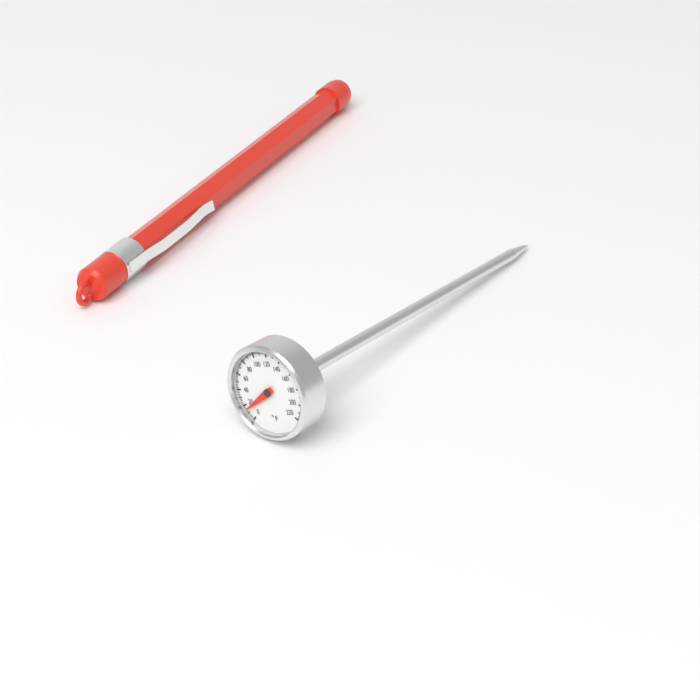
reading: 14 °F
